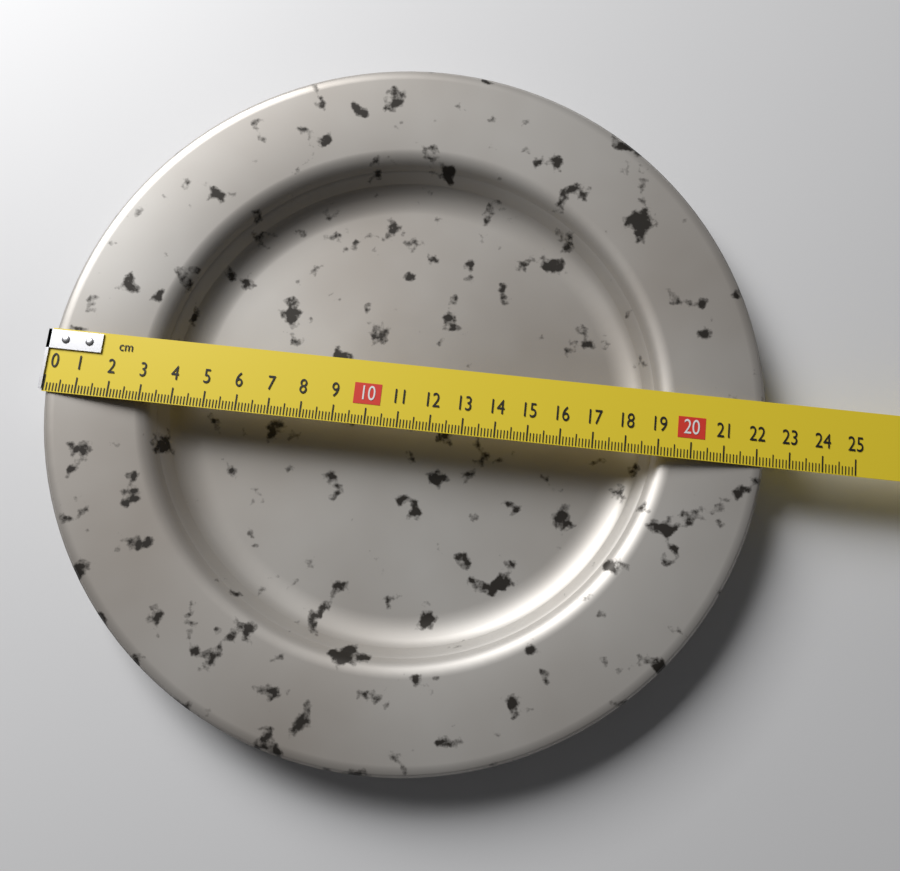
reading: 22.3 cm
